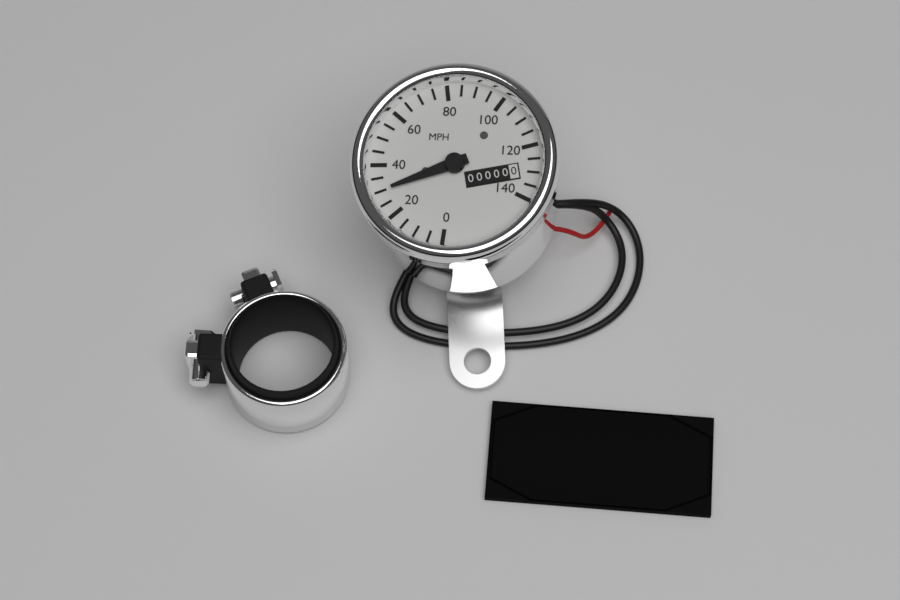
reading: 30 MPH
